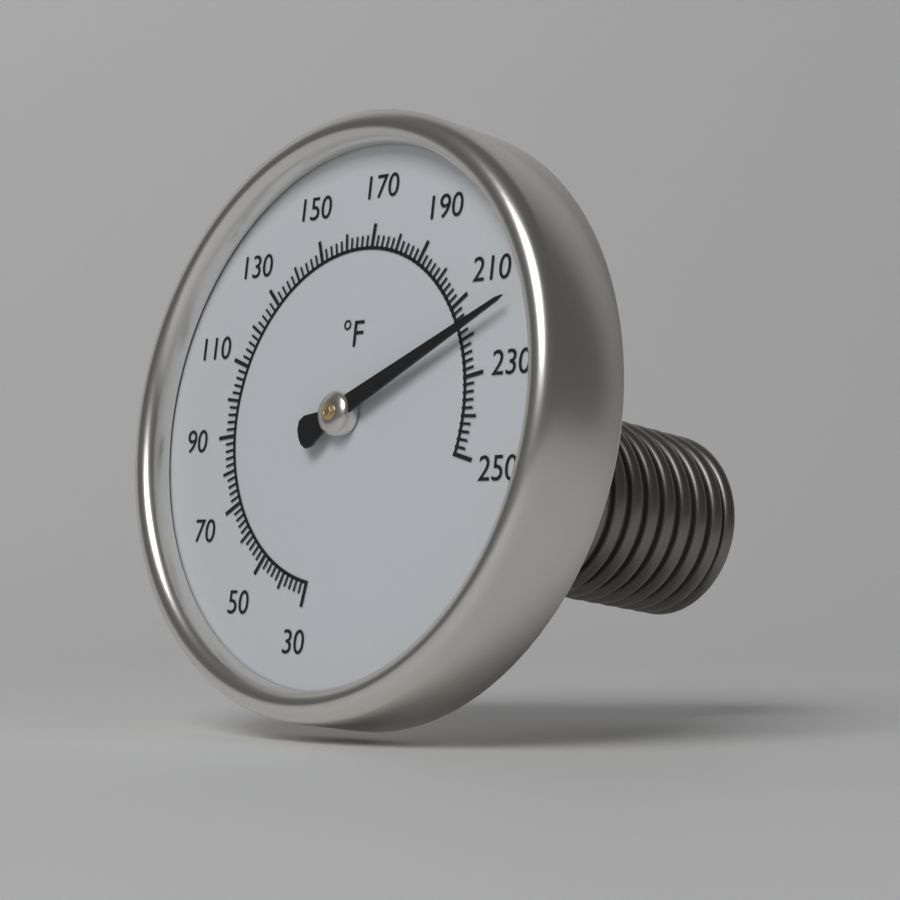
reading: 218 °F
